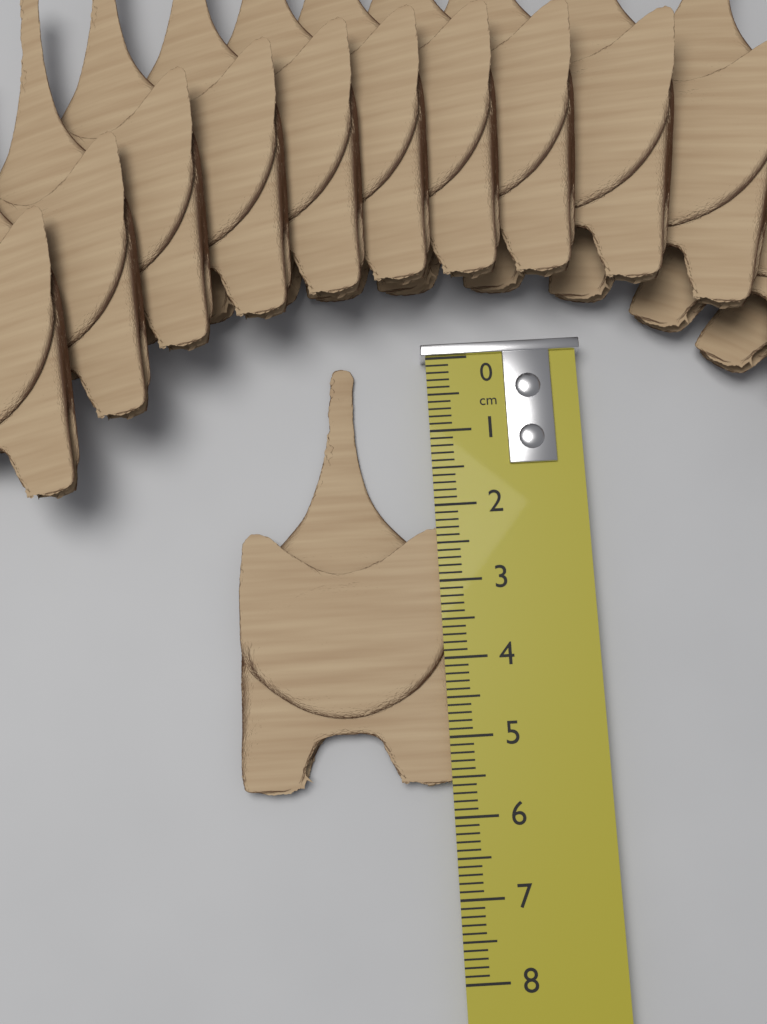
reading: 5.6 cm
